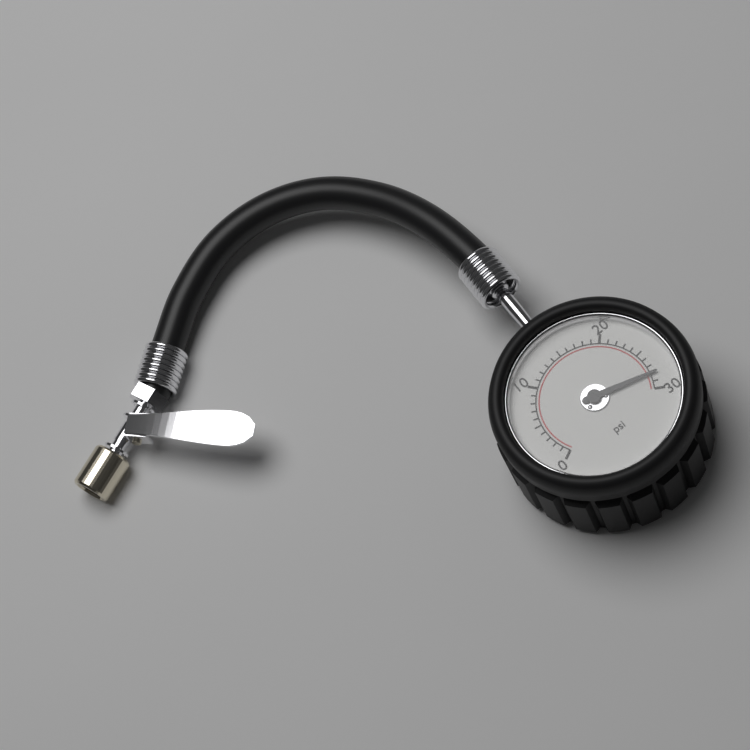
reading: 28 psi
